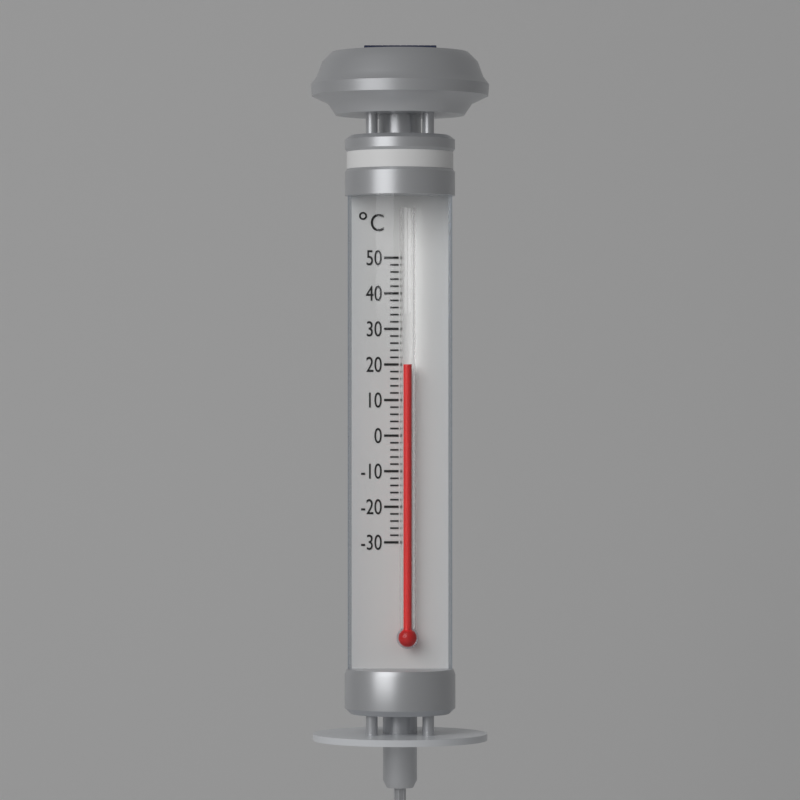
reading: 20 °C
